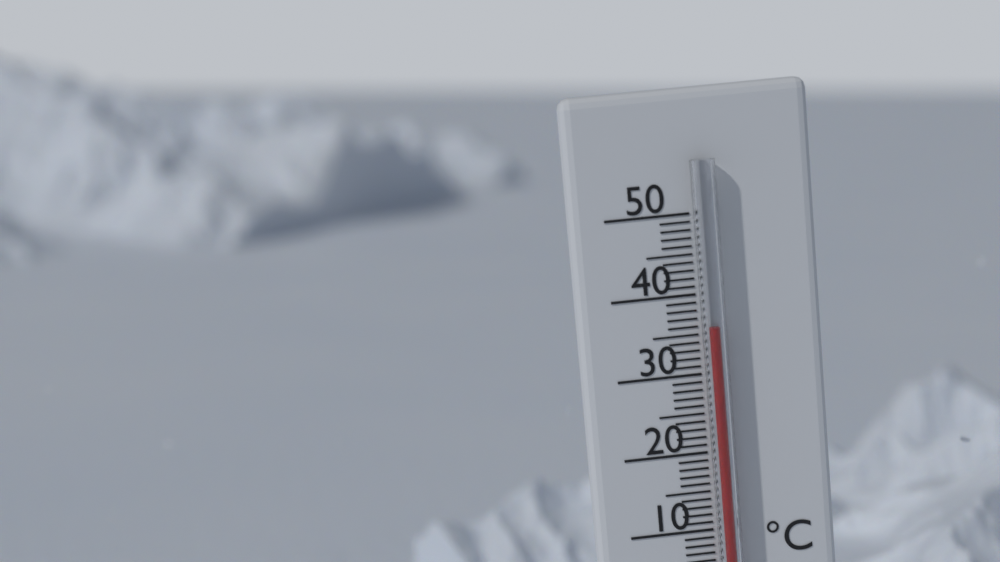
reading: 36 °C
